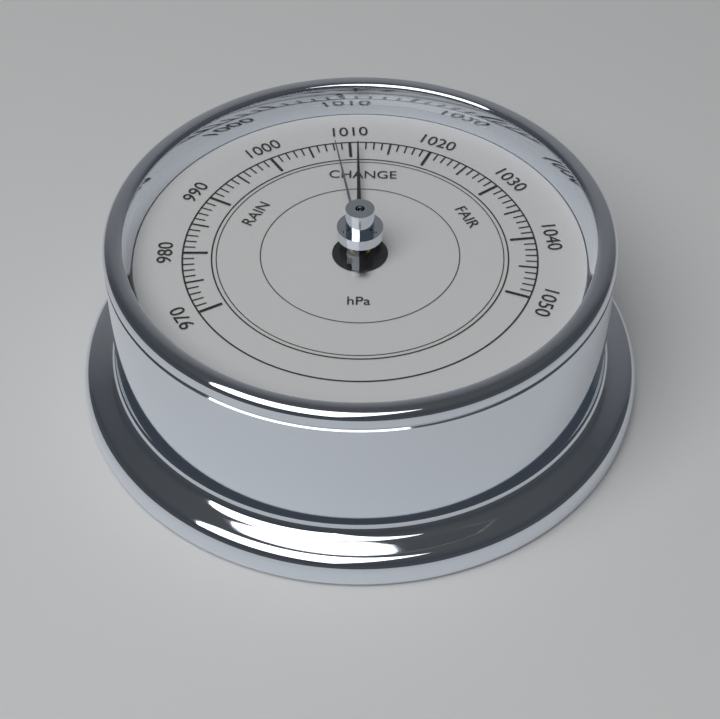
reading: 1011 hPa
